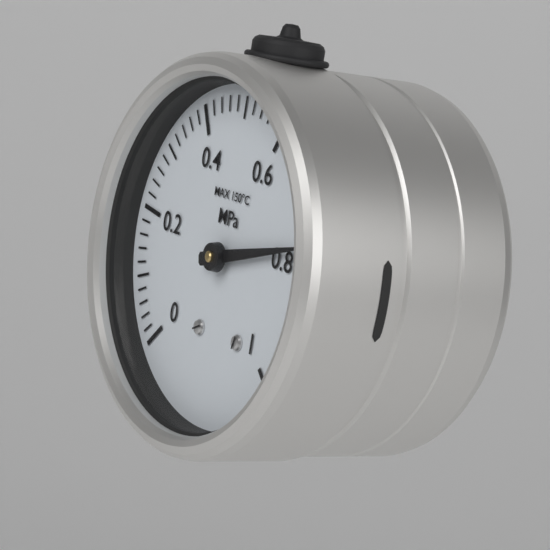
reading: 0.78 MPa
